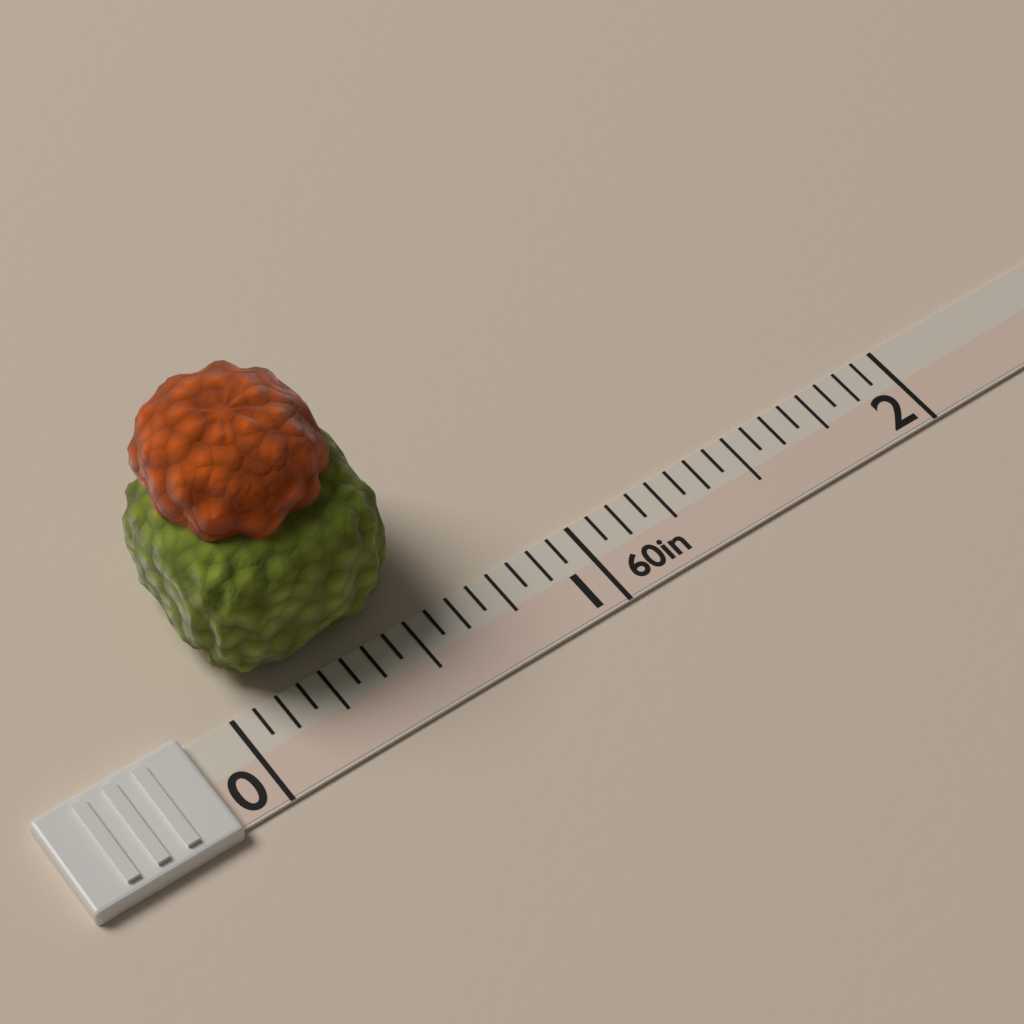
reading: 0.5625 in
